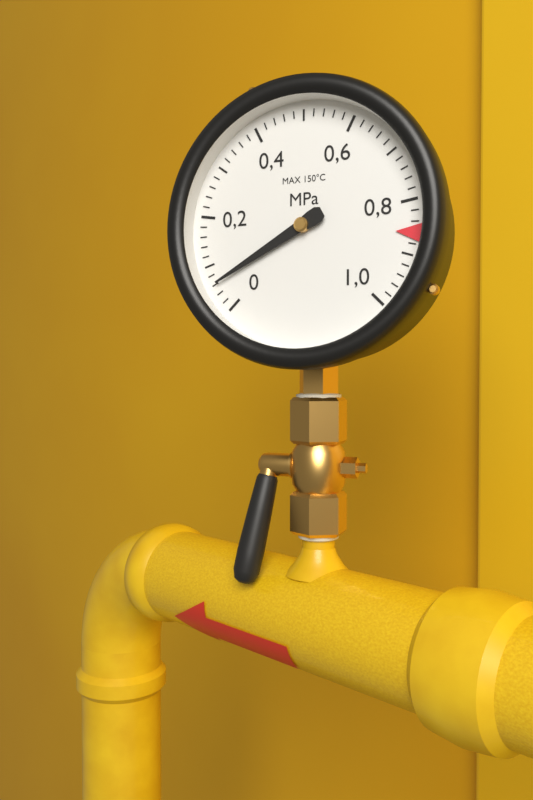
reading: 0.06 MPa
